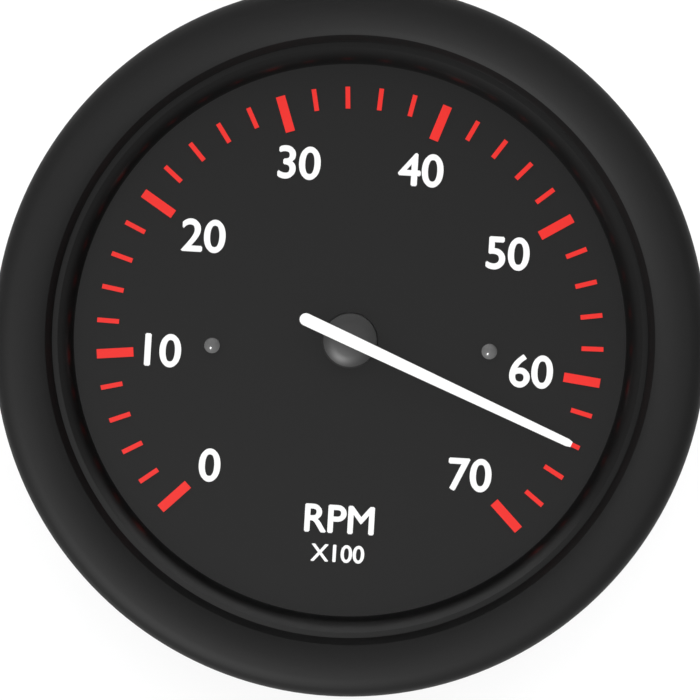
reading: 64 RPM x100
